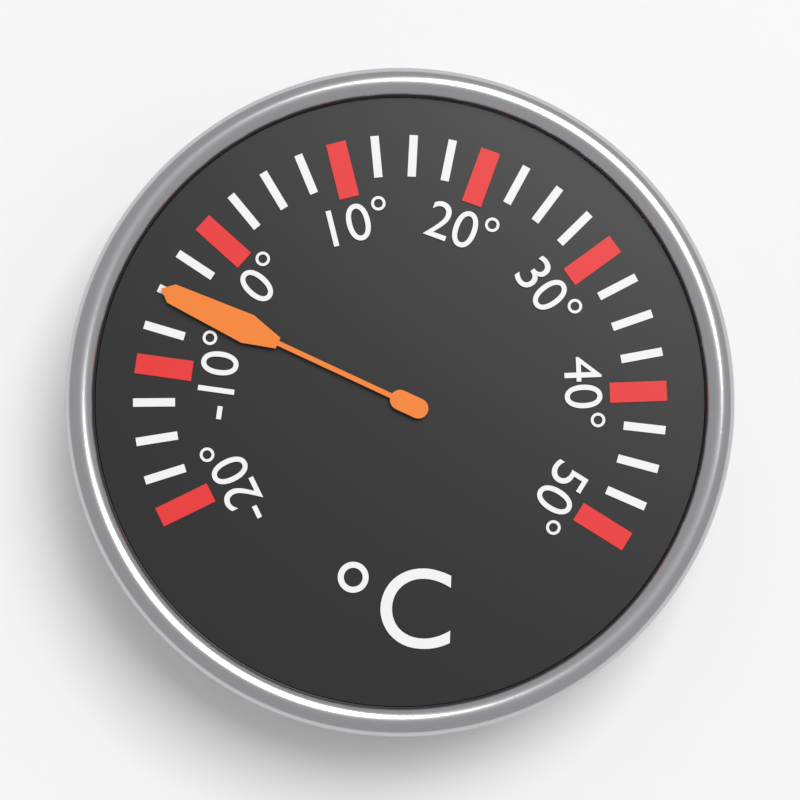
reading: -5.0 °C
